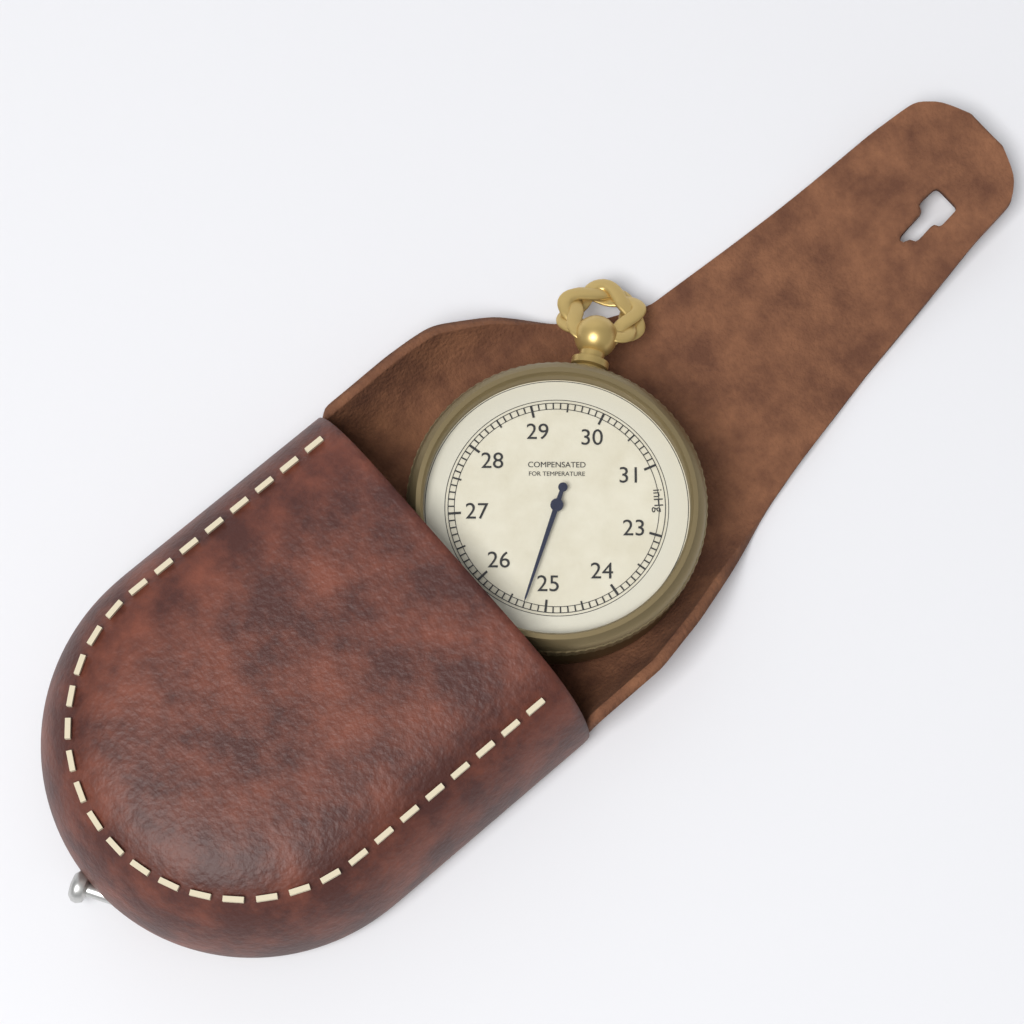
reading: 25.3 inHg
